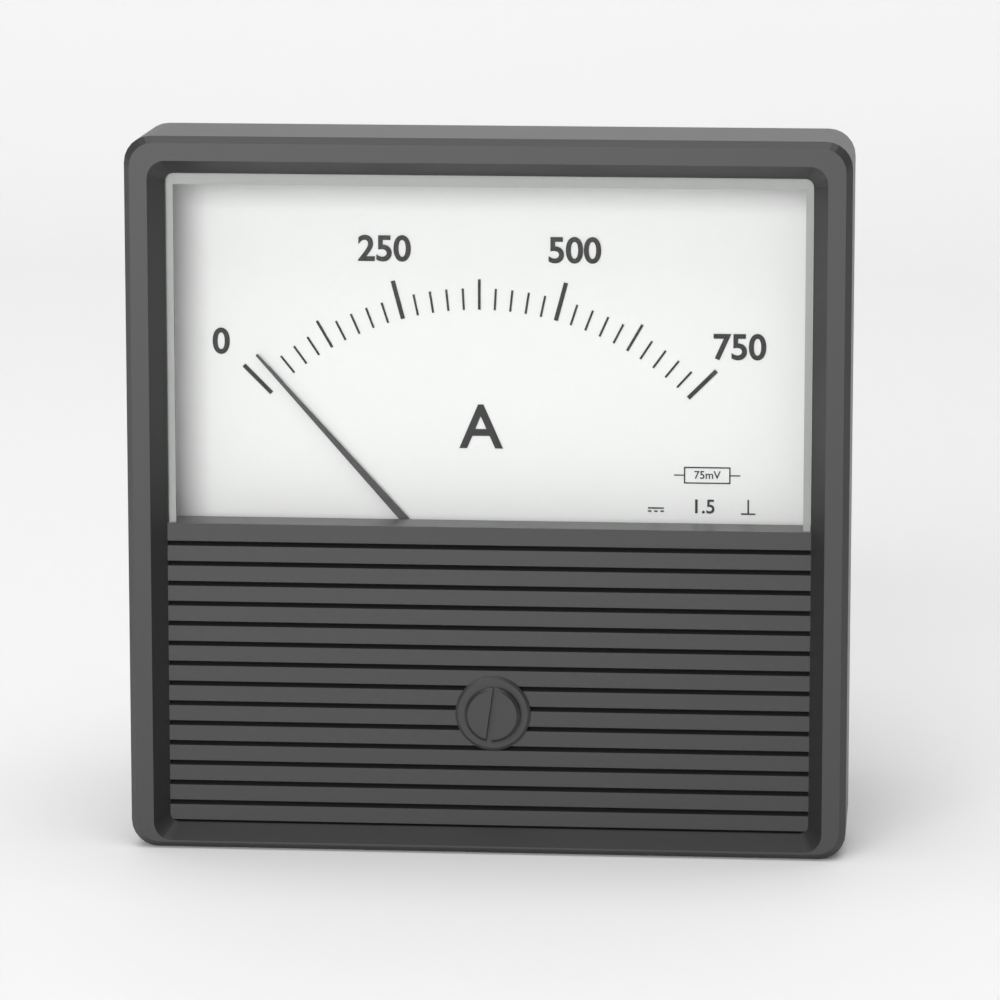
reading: 25 A
